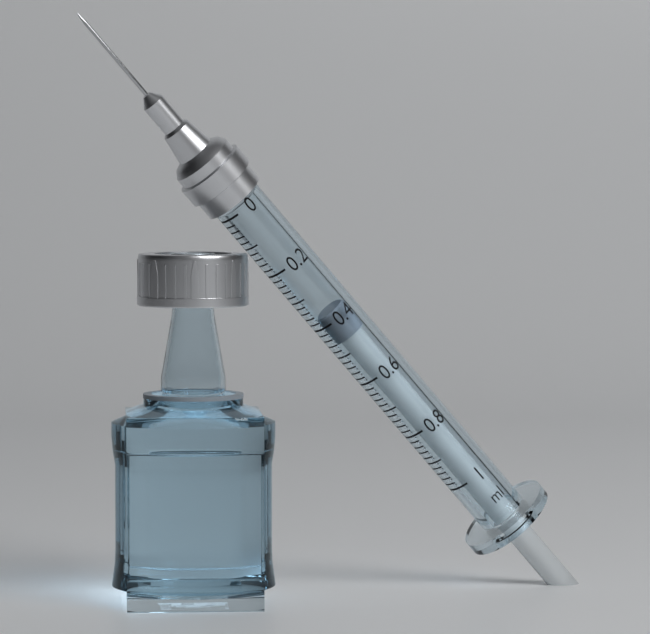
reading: 0.38 ml
